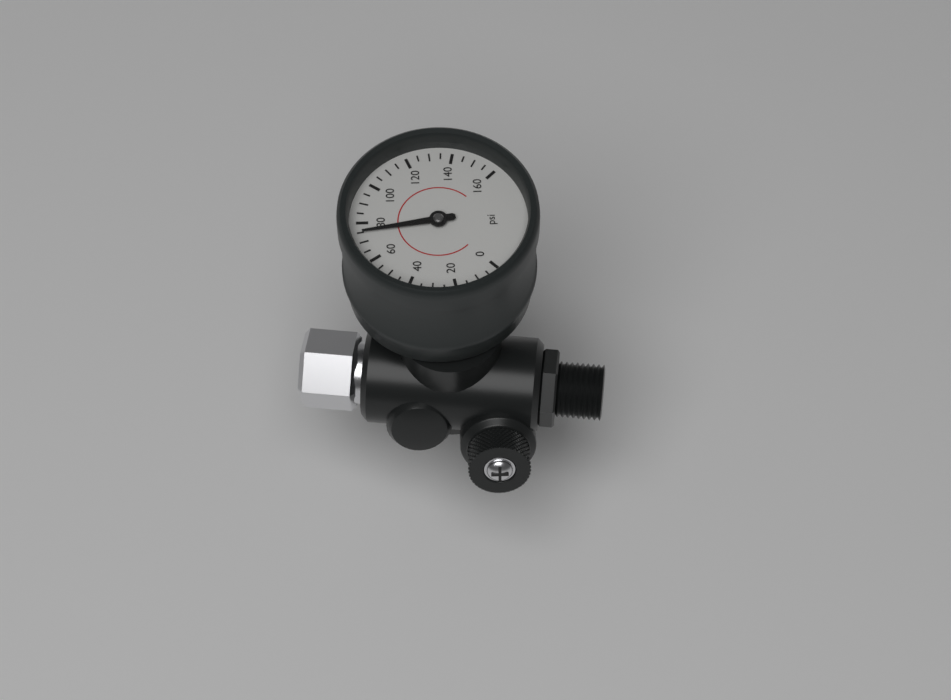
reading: 75 psi
